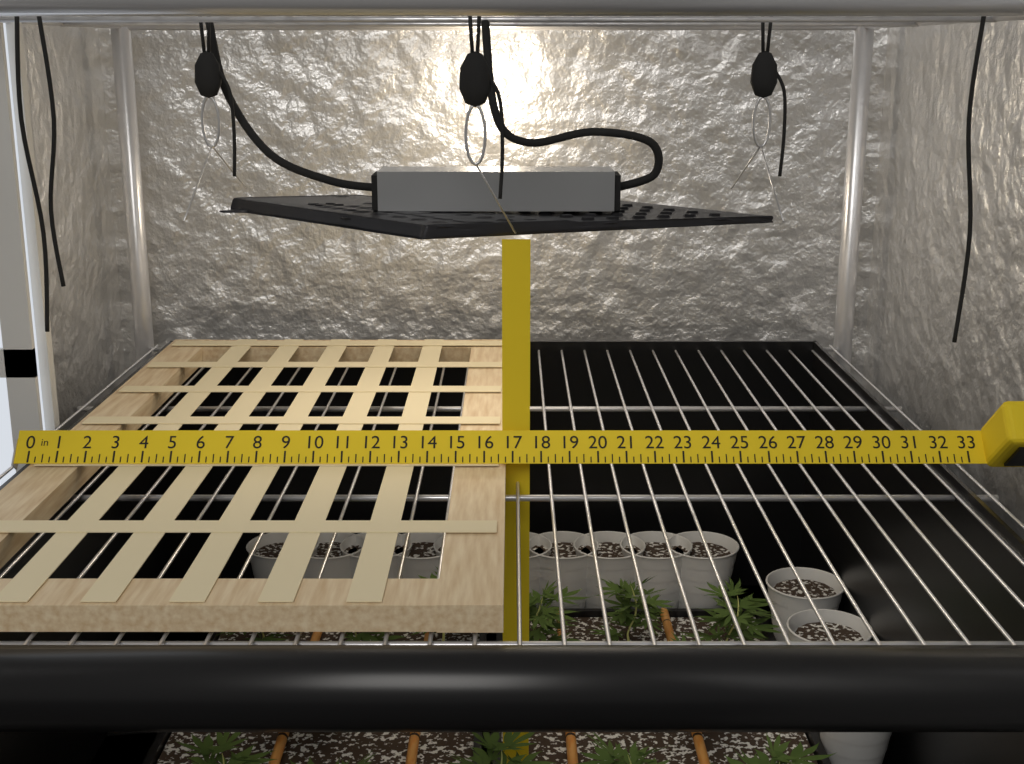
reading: 16.75 in
